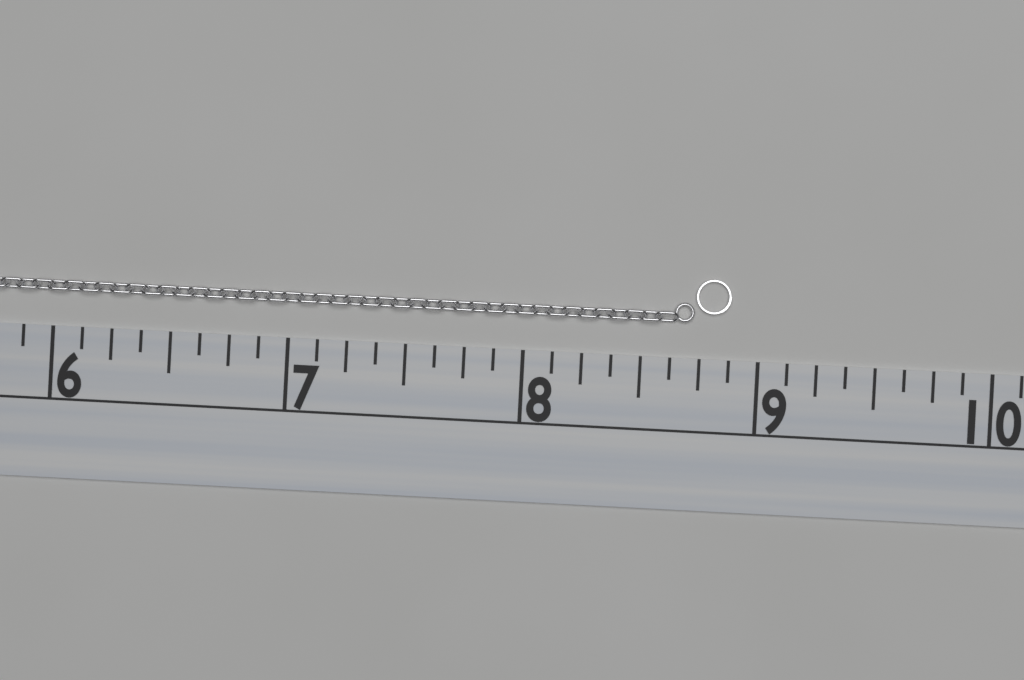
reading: 8.875 (no unit)
